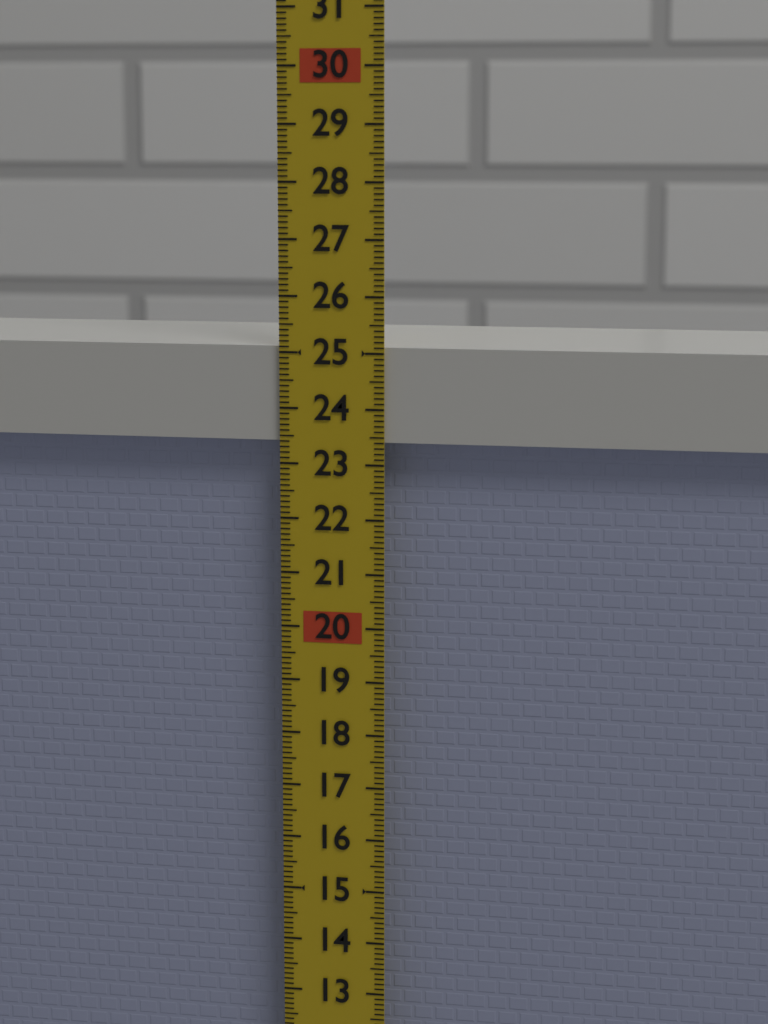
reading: 25.1 (no unit)
